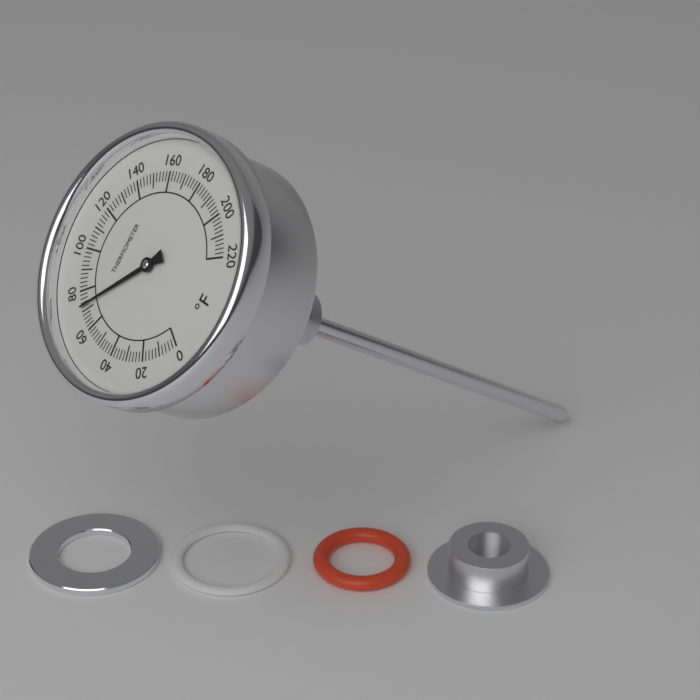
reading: 72 °F
